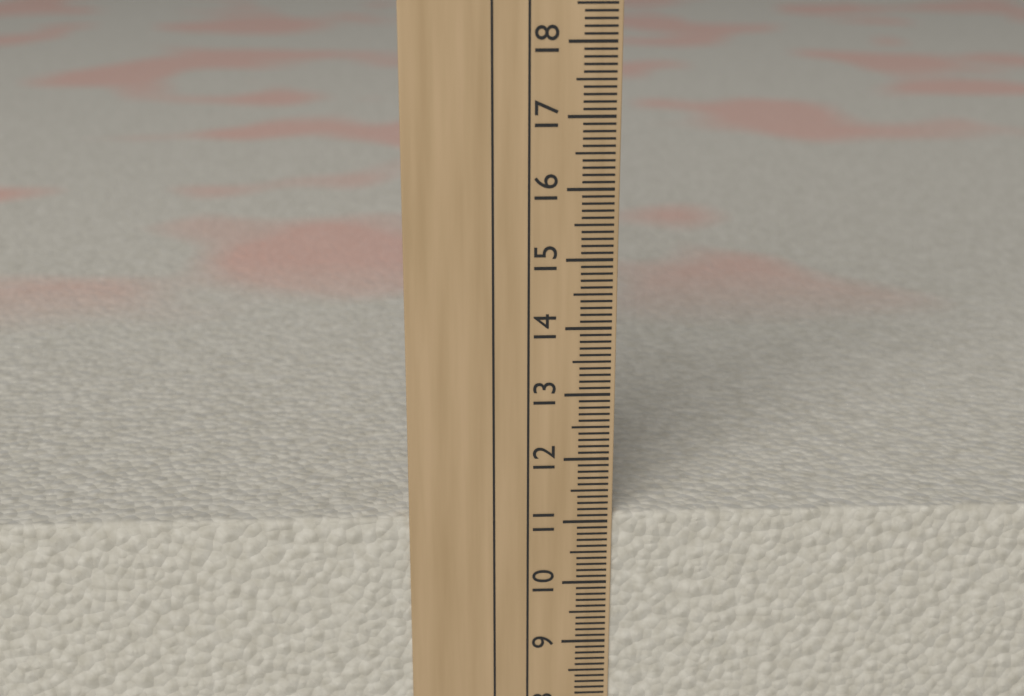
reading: 11.1 cm
